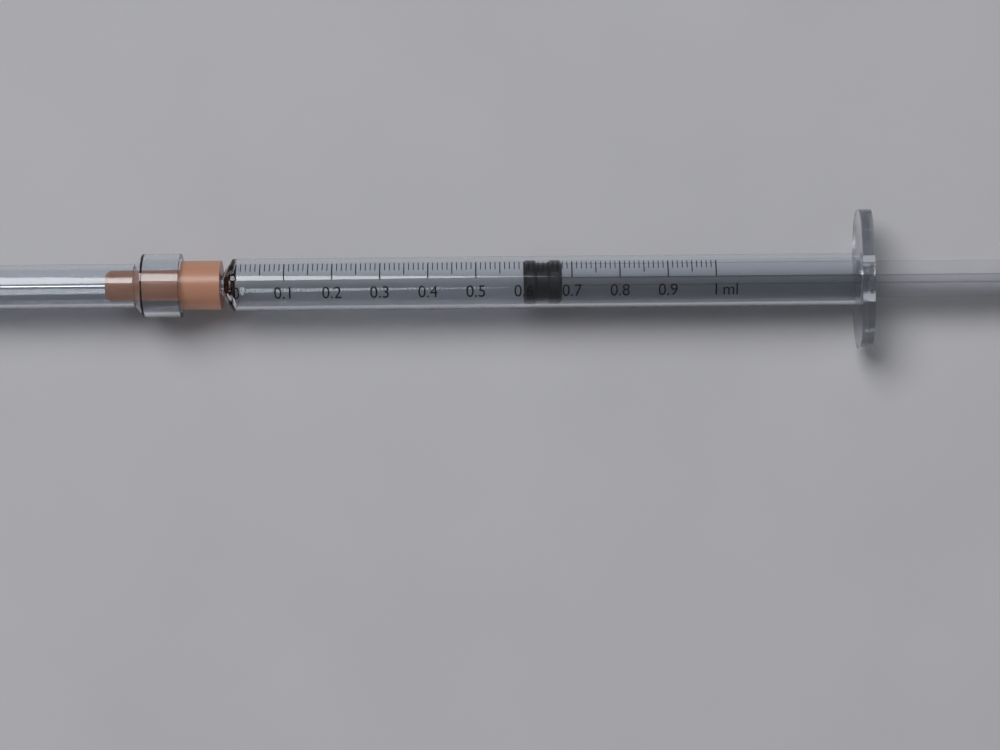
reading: 0.60 ml
